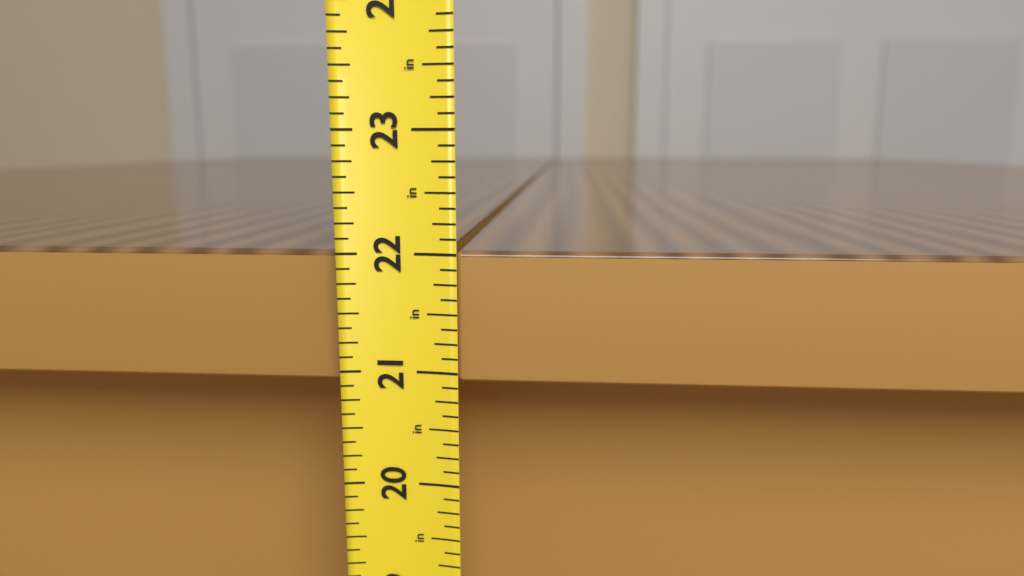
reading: 22.000 in
